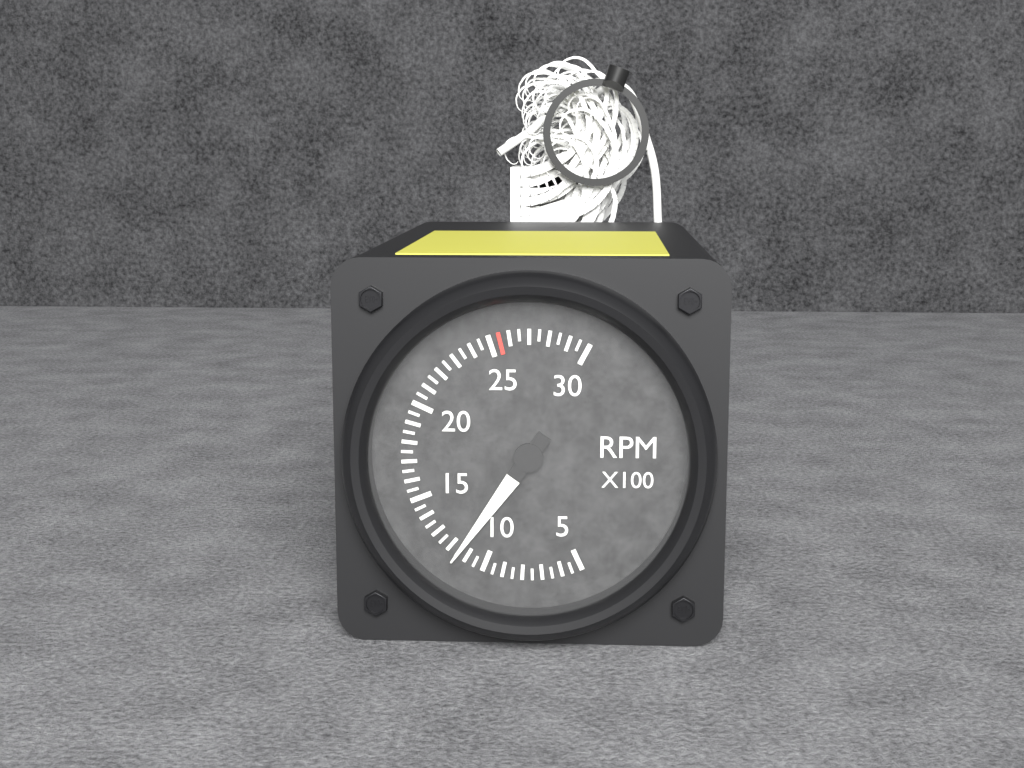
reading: 1150 RPM
